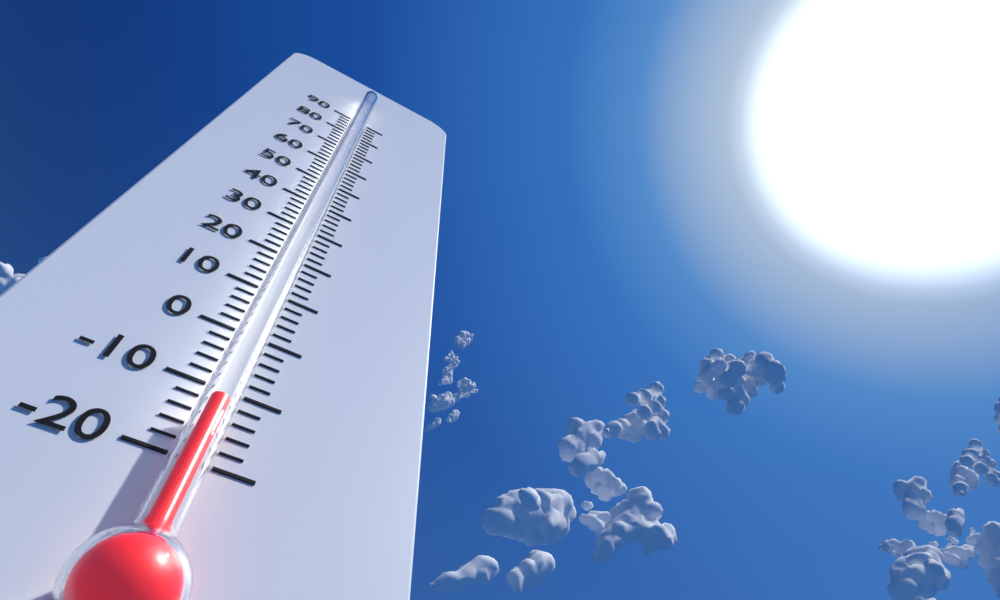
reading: -14 (no unit)
